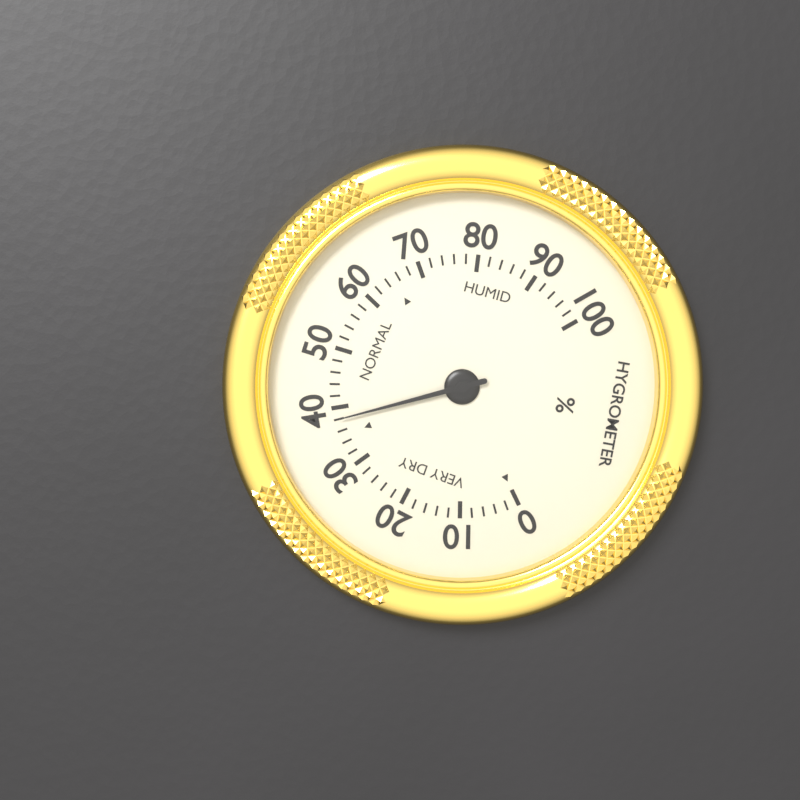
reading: 38 %
